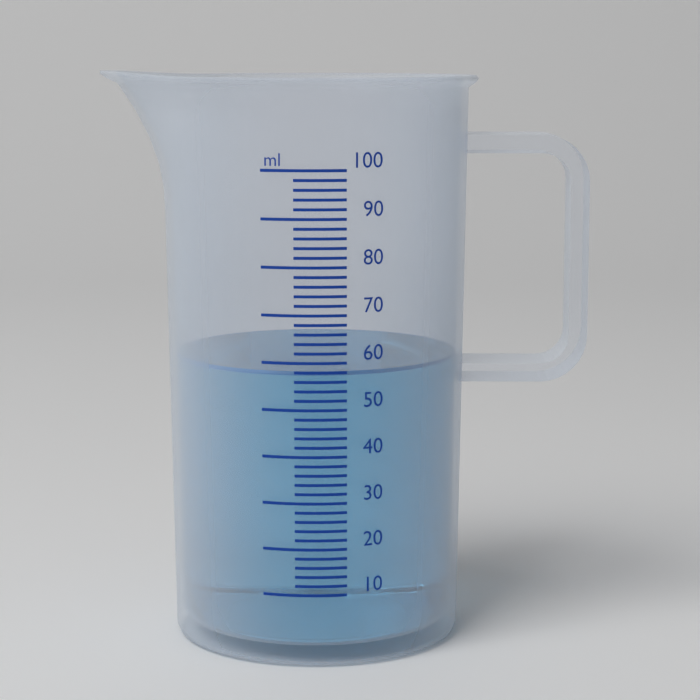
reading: 58 ml
